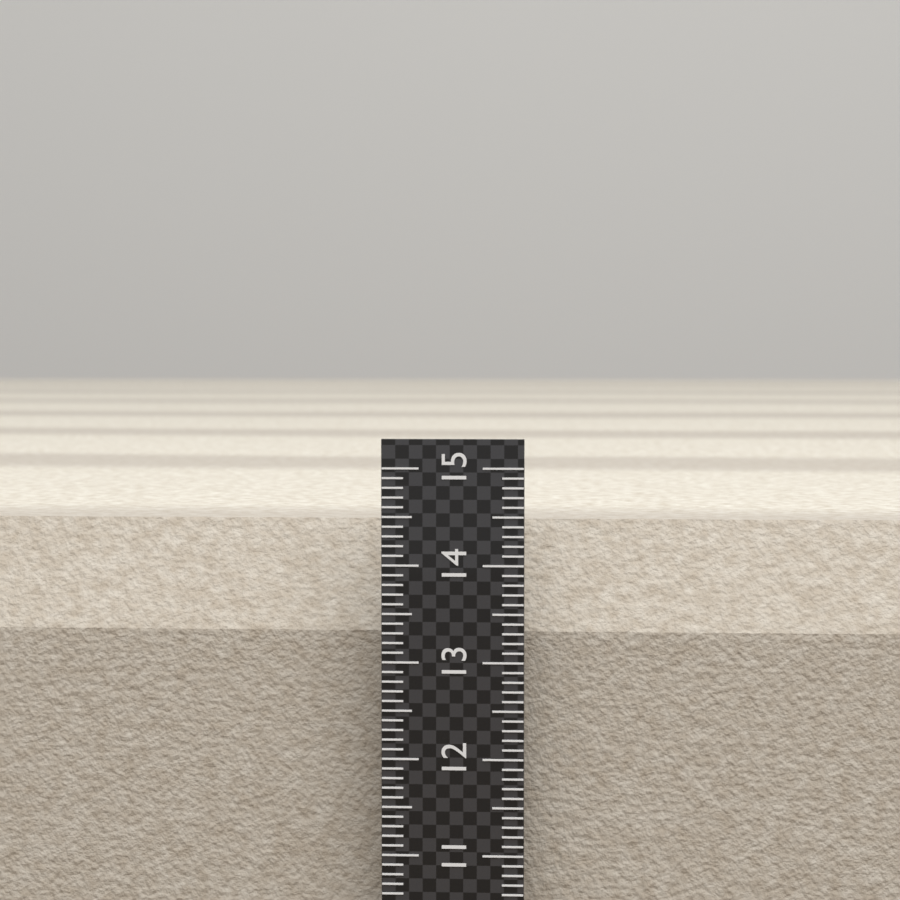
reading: 14.4 (no unit)
